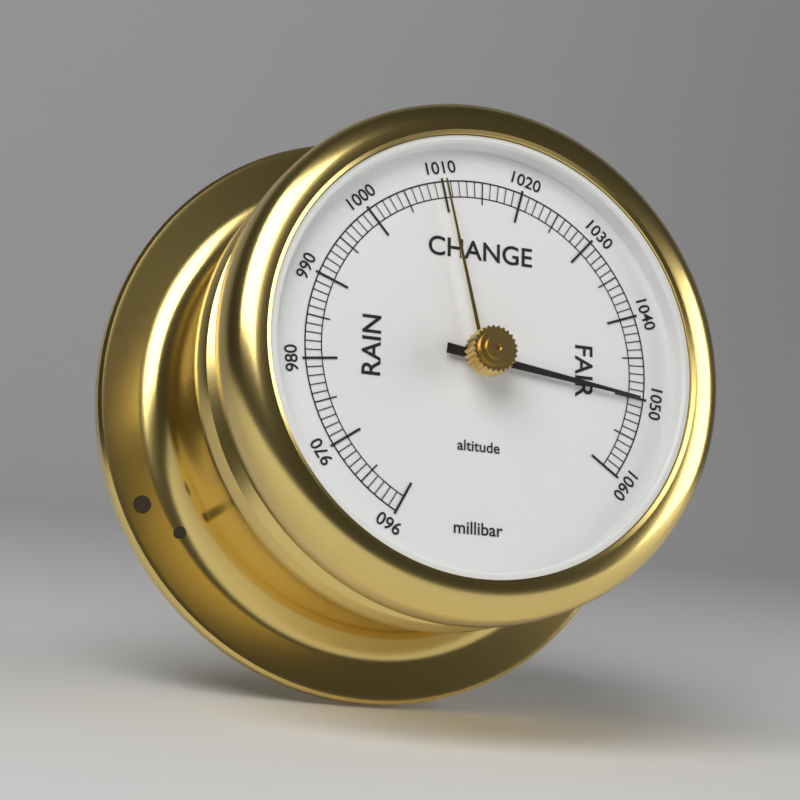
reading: 1050 millibar
